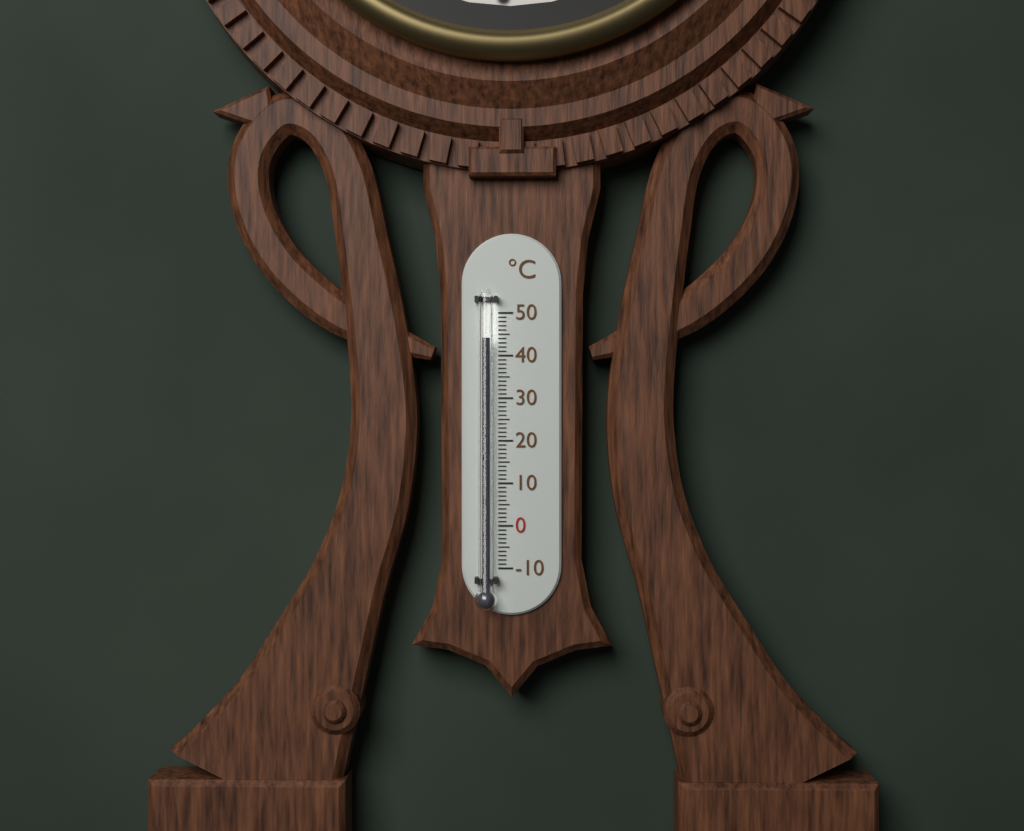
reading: 44 °C
